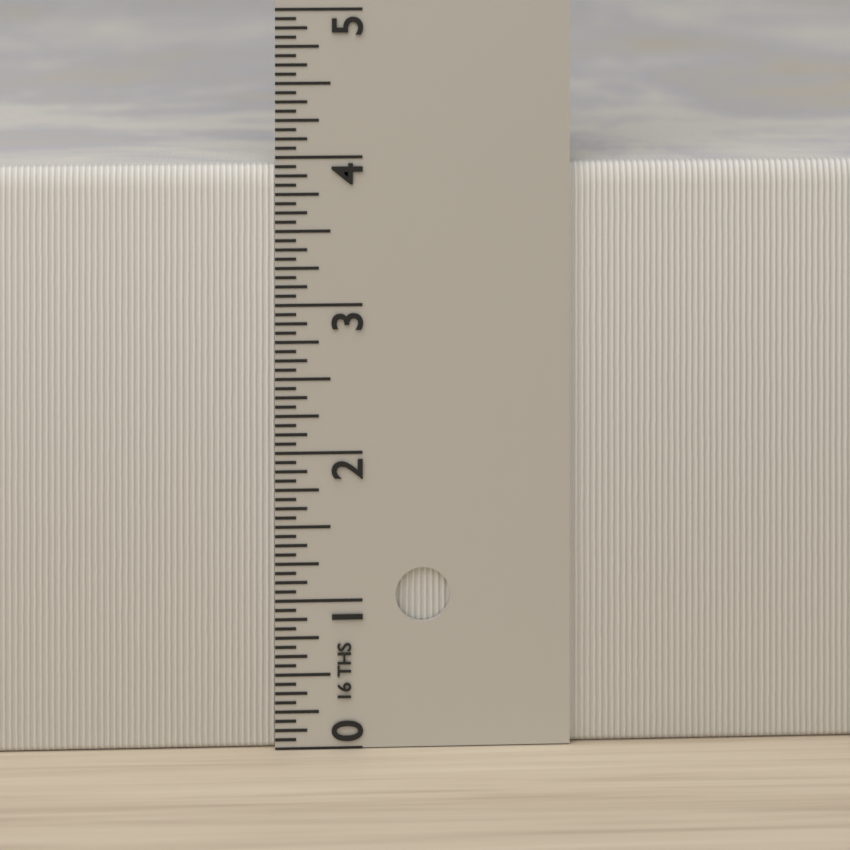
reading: 3.9375 in
